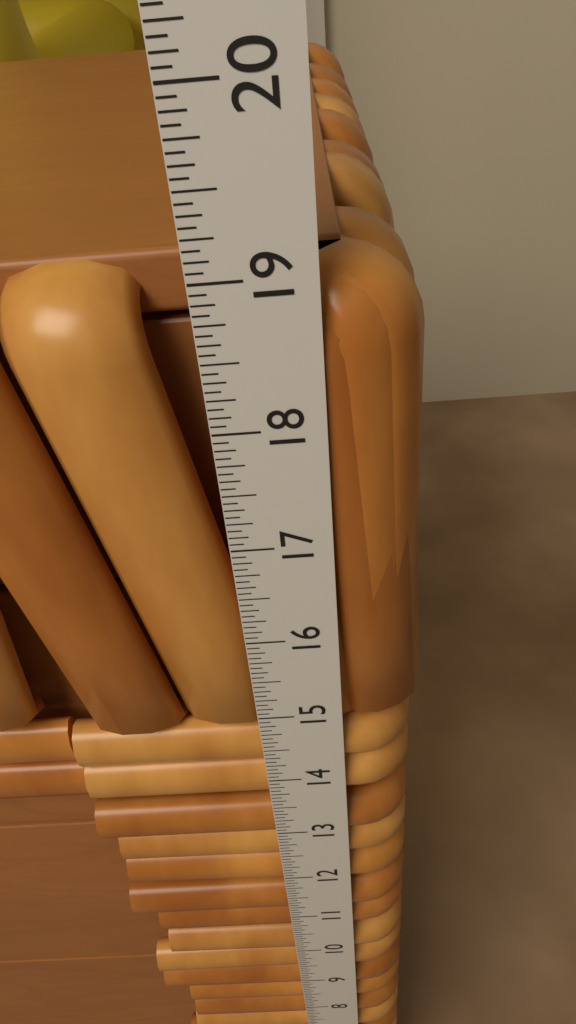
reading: 19.0000 in
